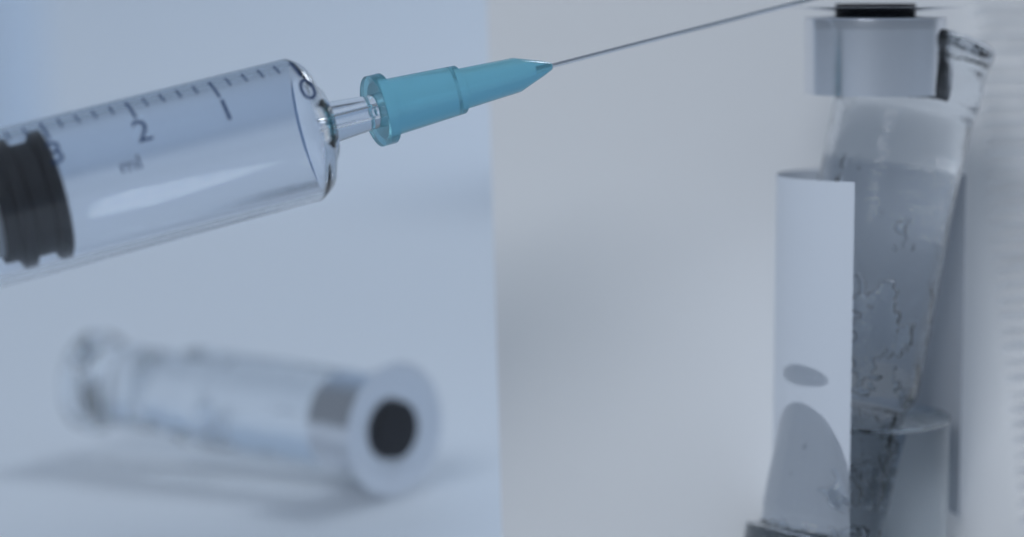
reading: 3.0 ml
